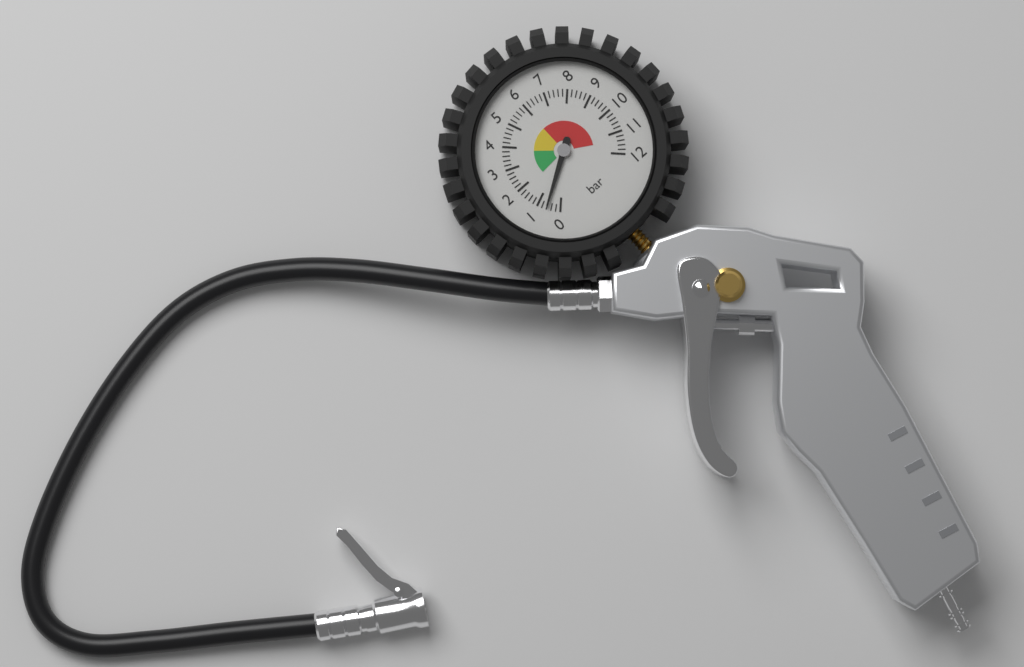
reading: 0.6 bar
